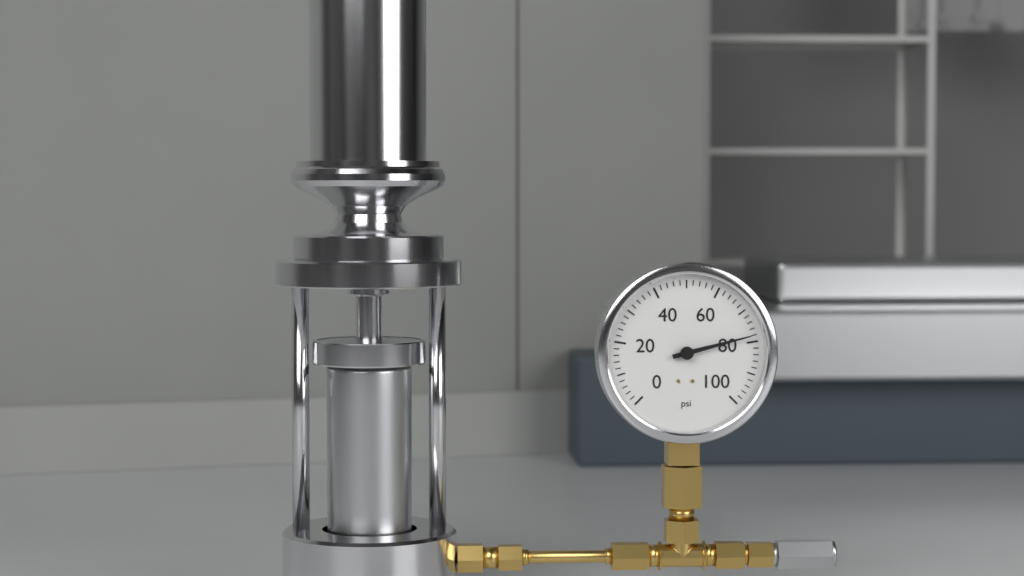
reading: 78 psi
